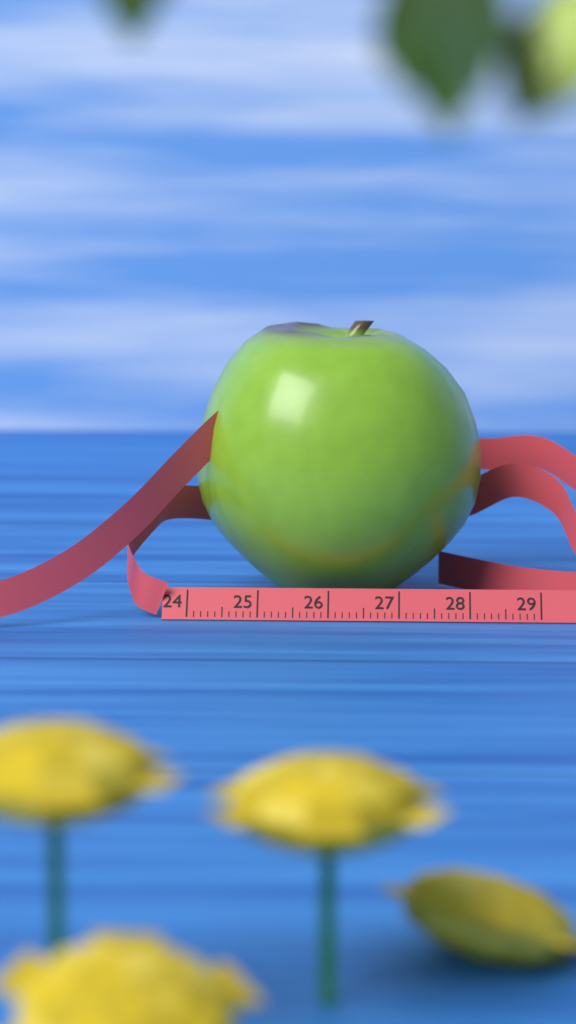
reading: 28.2 cm
